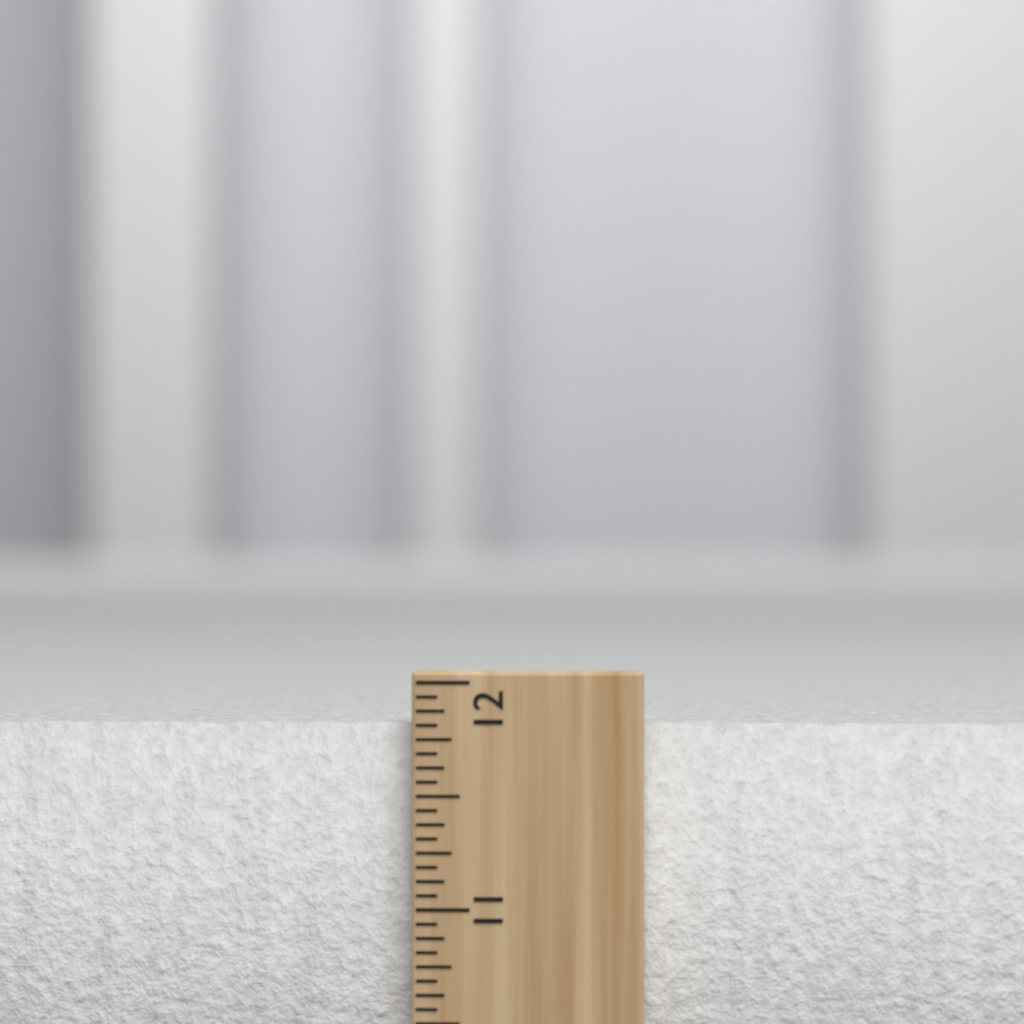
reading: 11.8125 inch
